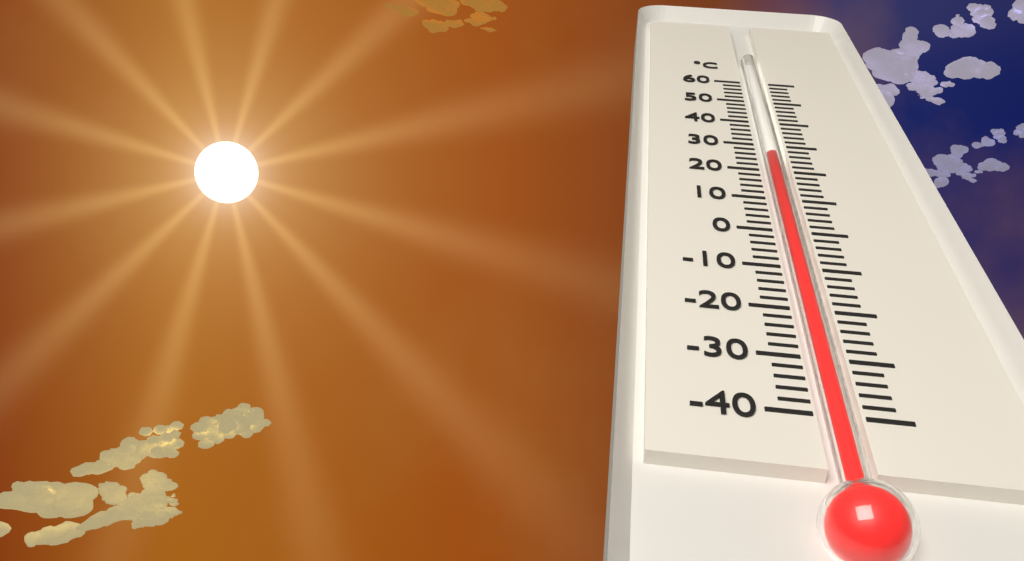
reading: 26 °C
